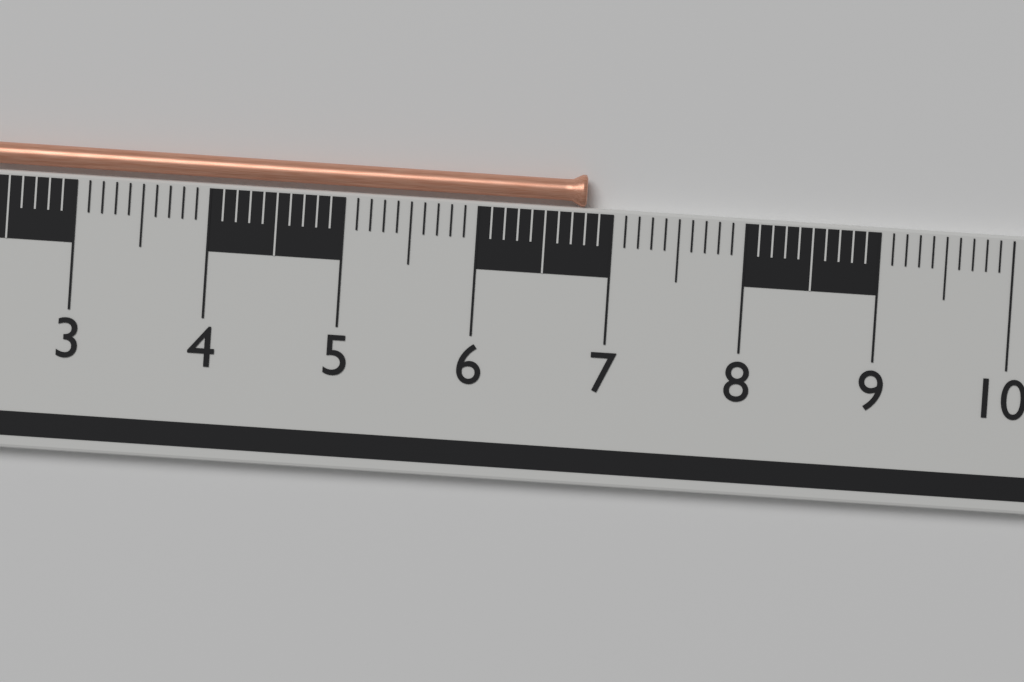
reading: 6.8 cm
